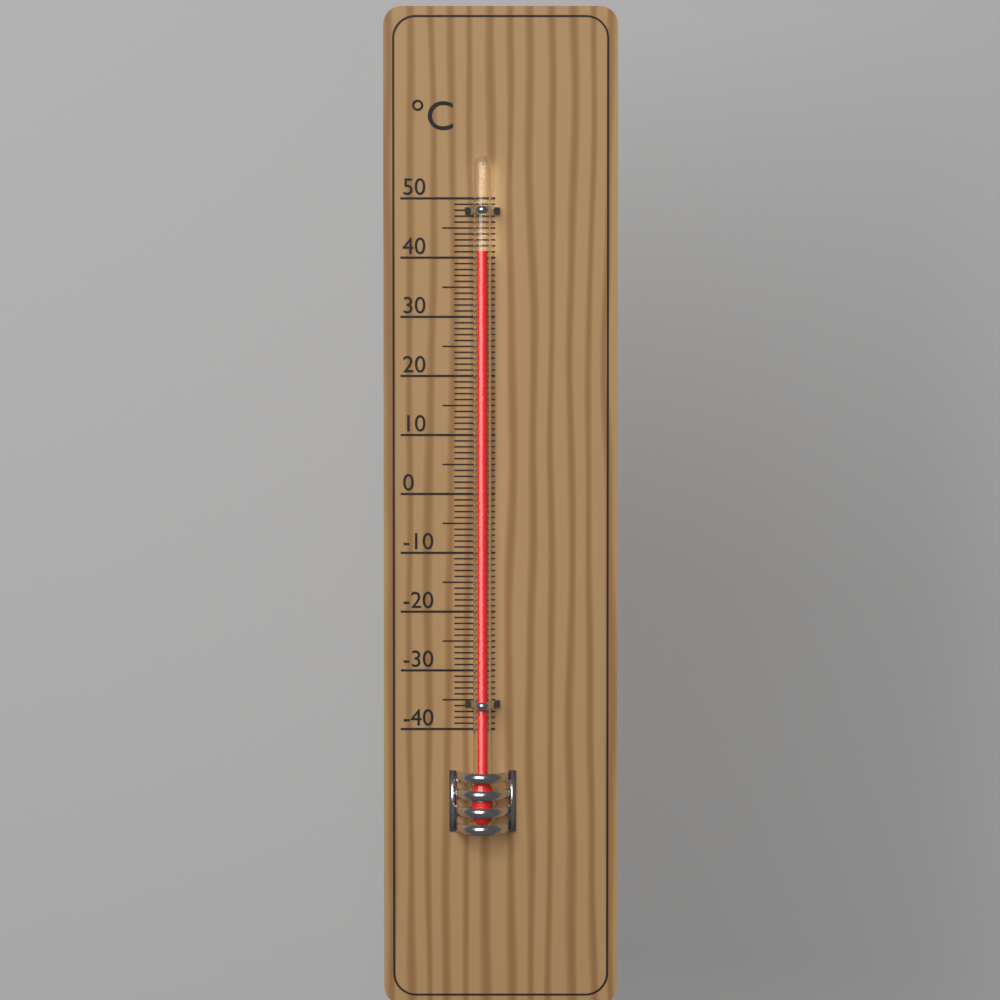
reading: 41 °C
